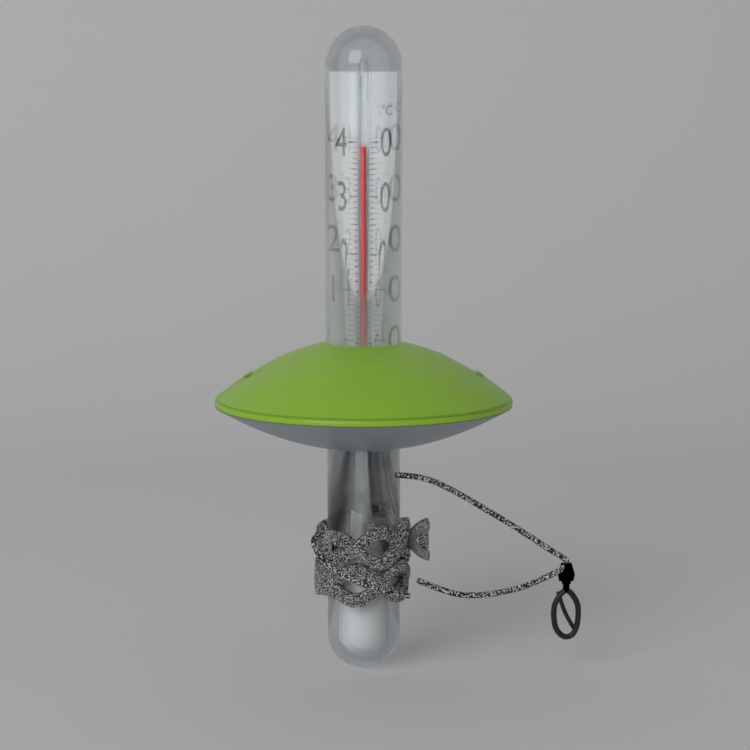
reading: 39 °C
